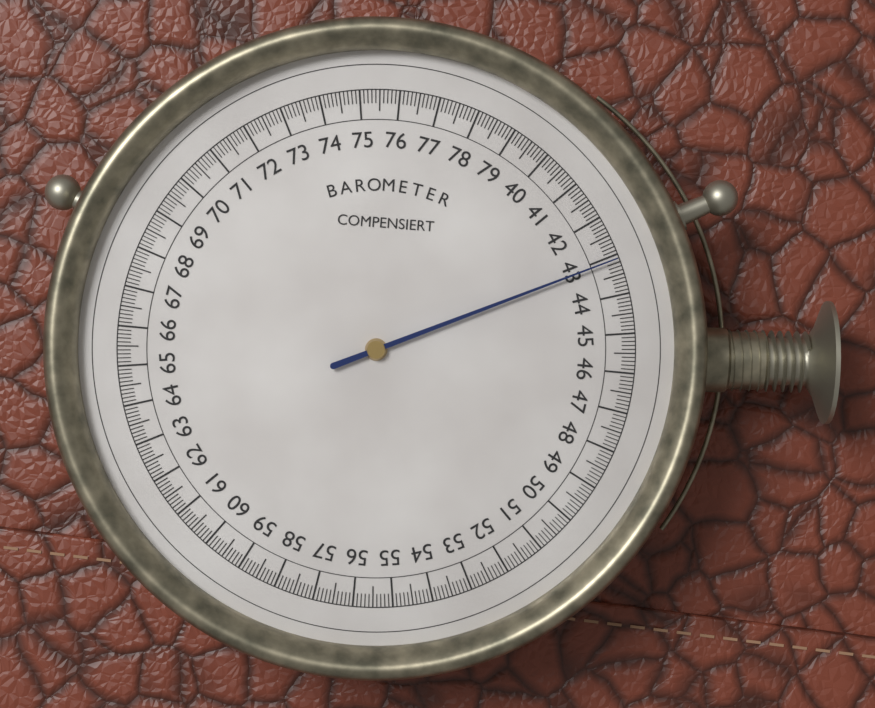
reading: 43.1 (no unit)
